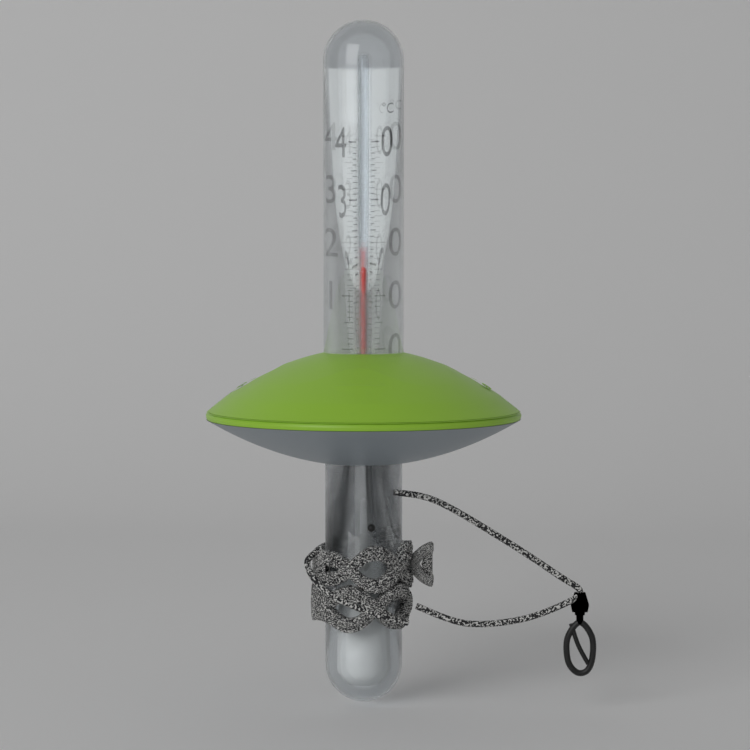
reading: 19 °C
